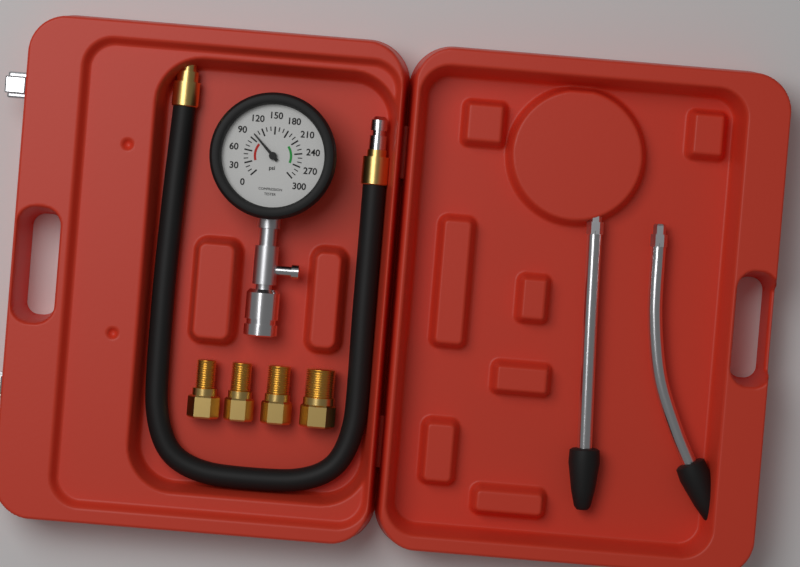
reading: 100 psi
